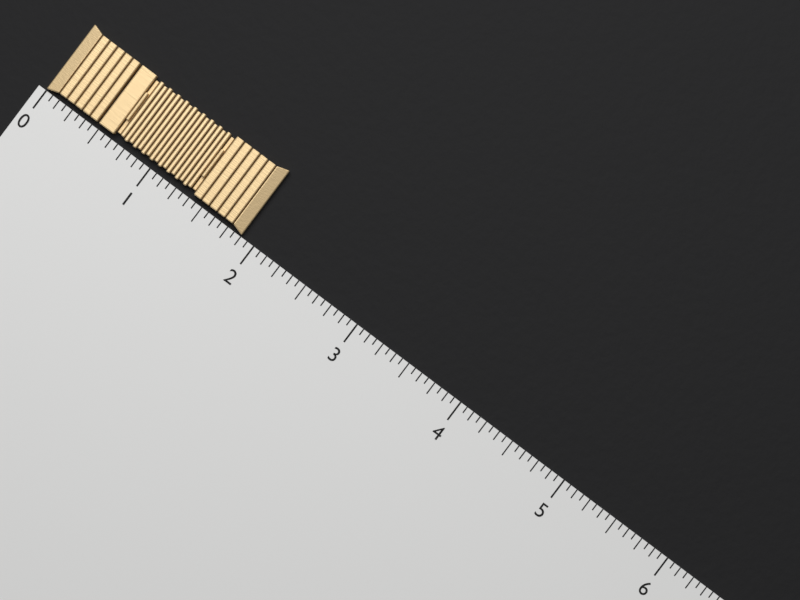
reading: 1.8750 (no unit)
